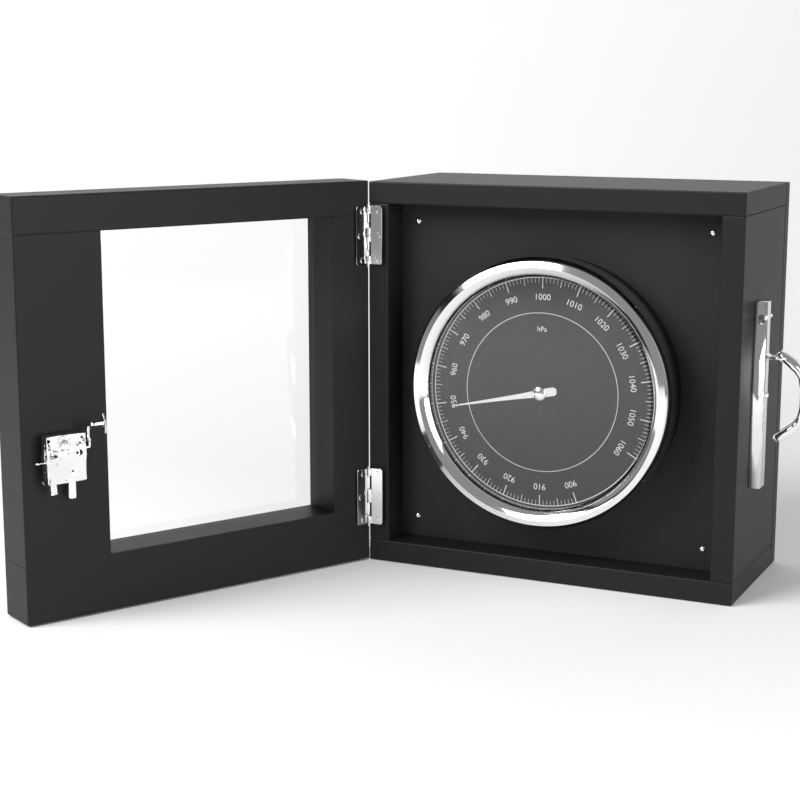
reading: 949 hPa
